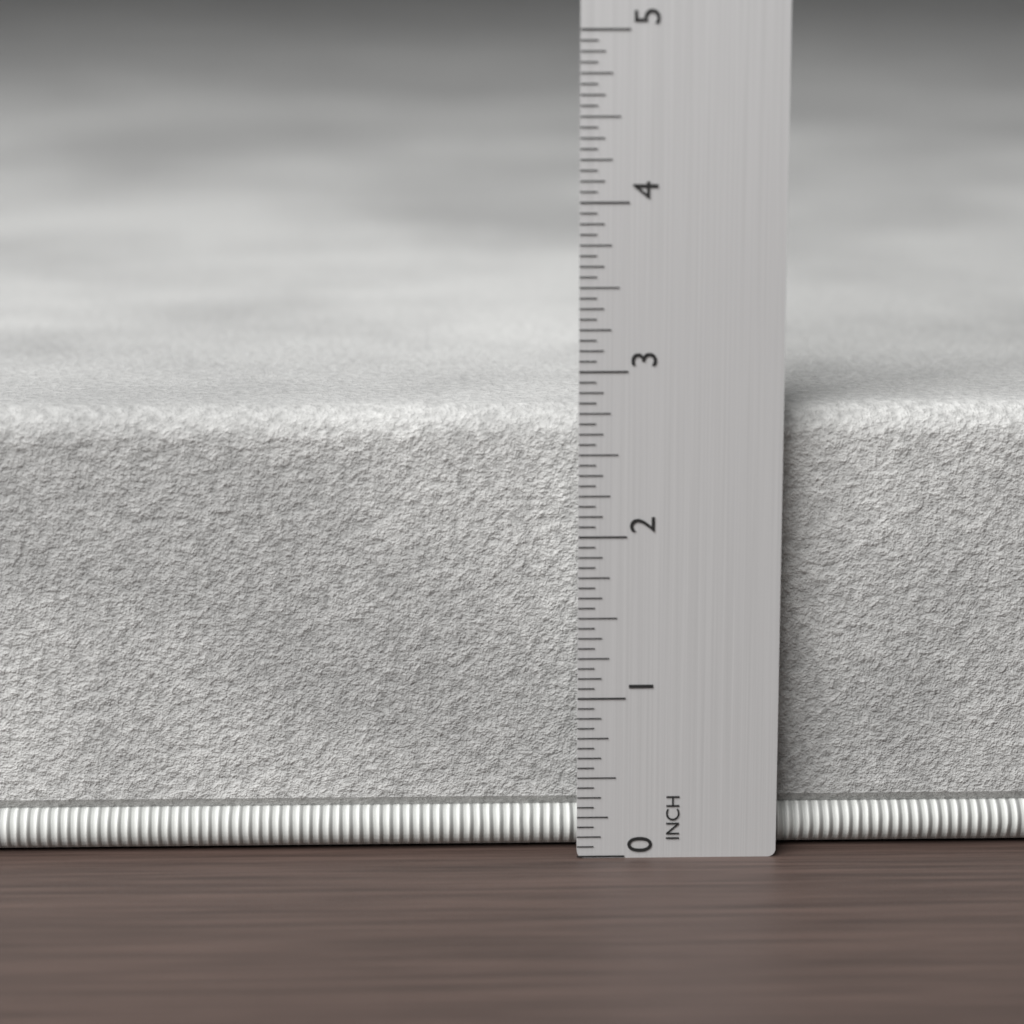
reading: 2.7500 in
